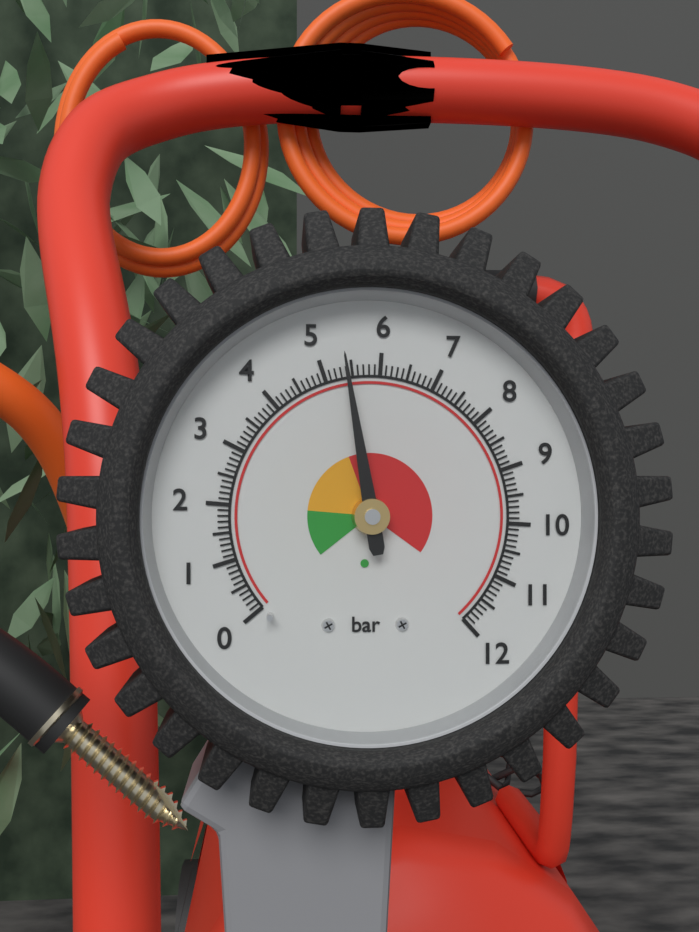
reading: 5.4 bar
